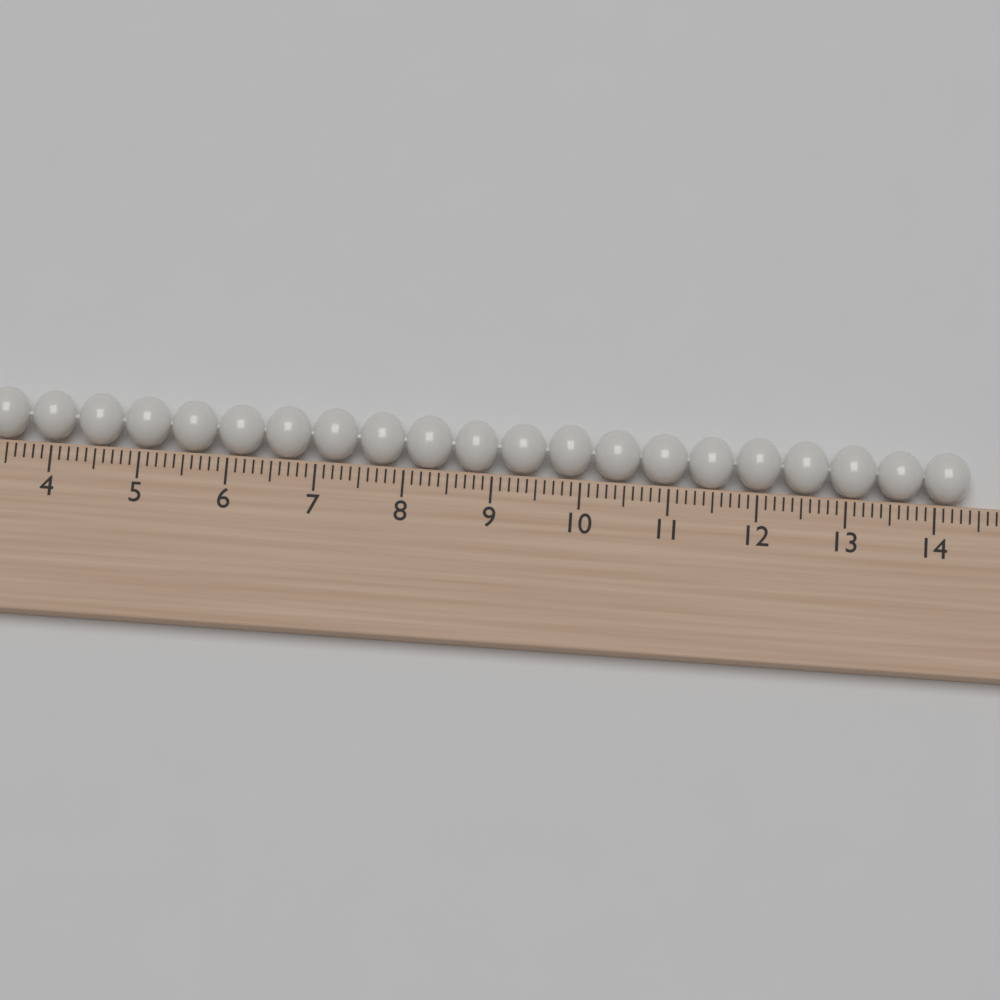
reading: 14.4 cm
